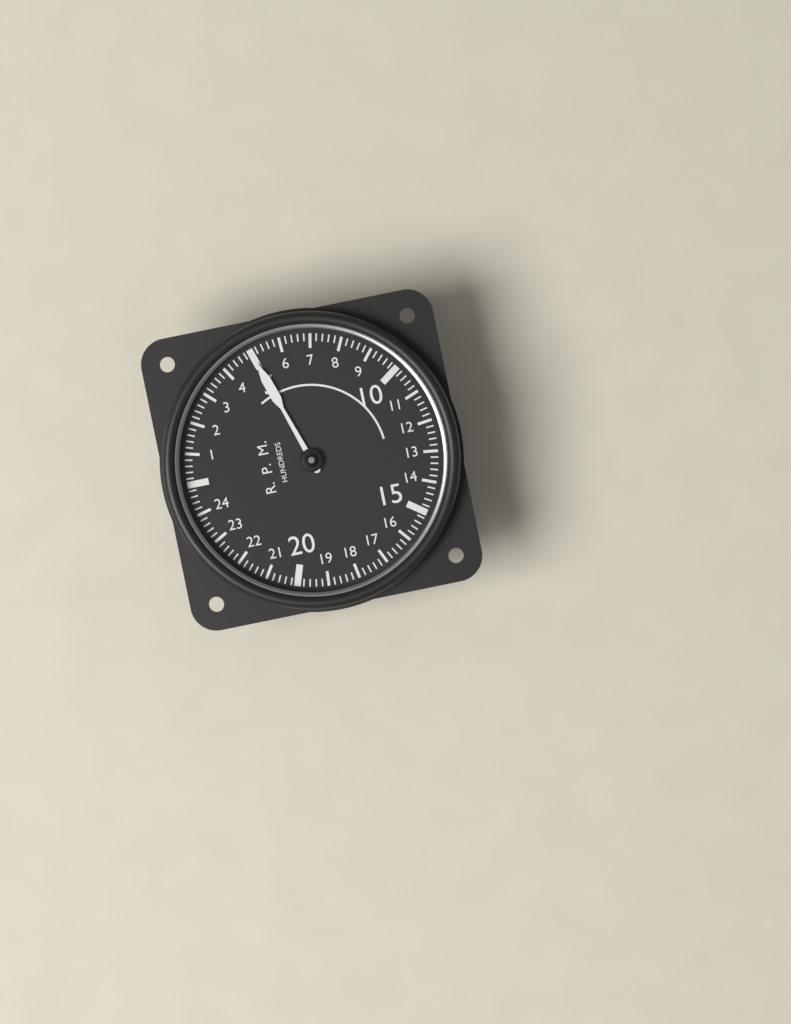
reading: 5.0 RPM x100
